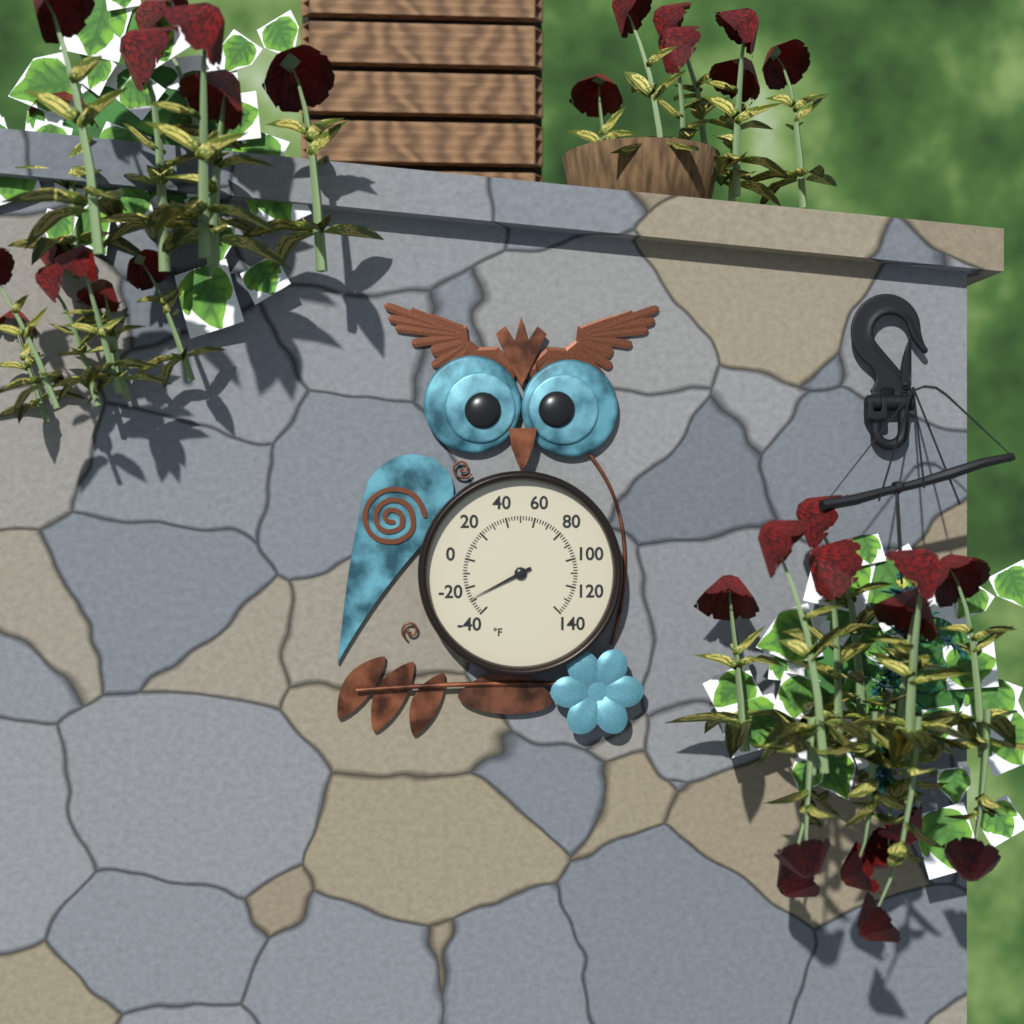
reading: -28 °F
